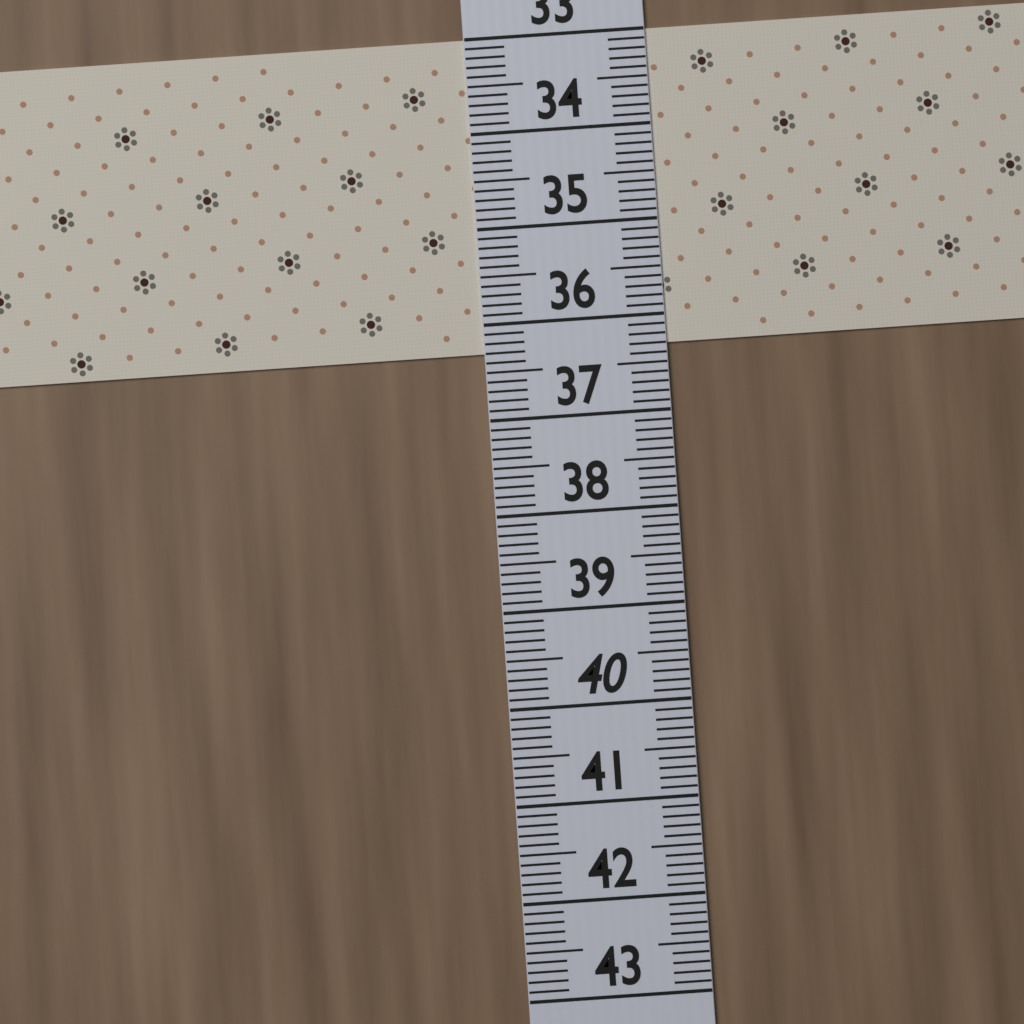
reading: 36.3 (no unit)
